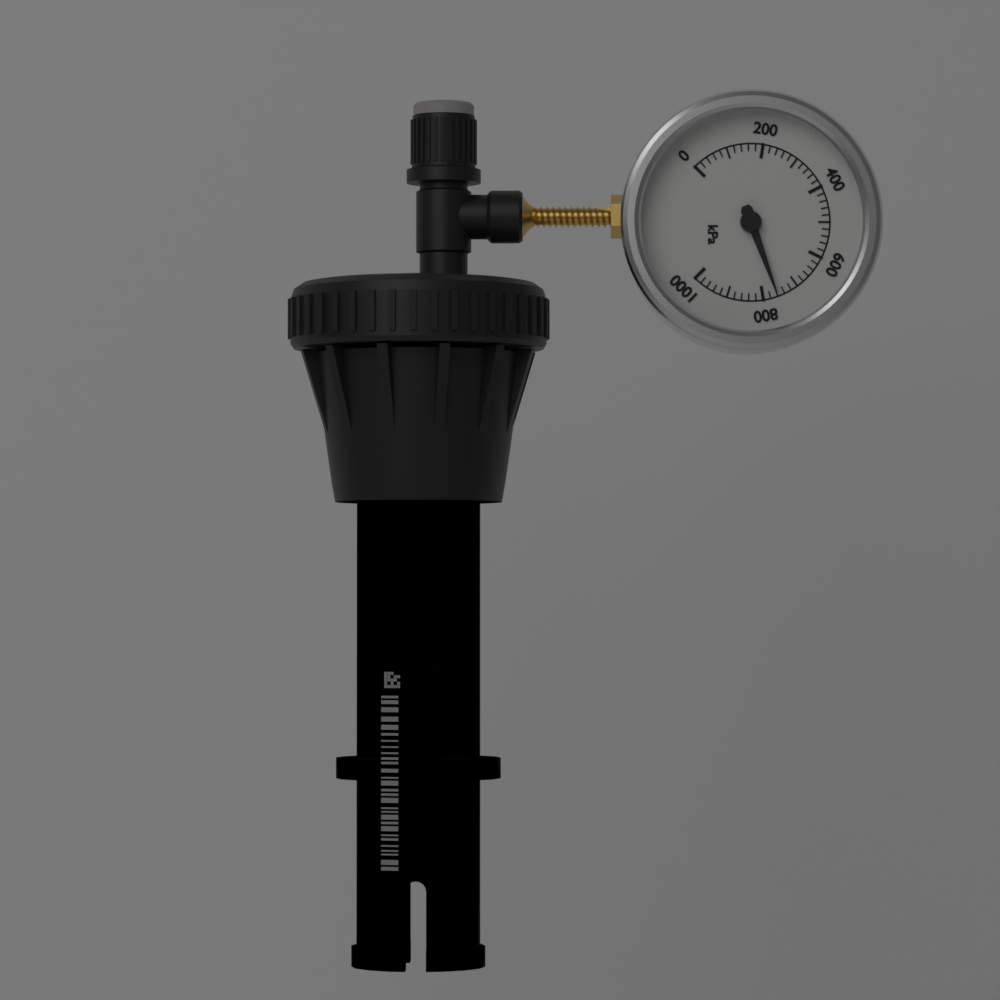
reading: 760 kPa
